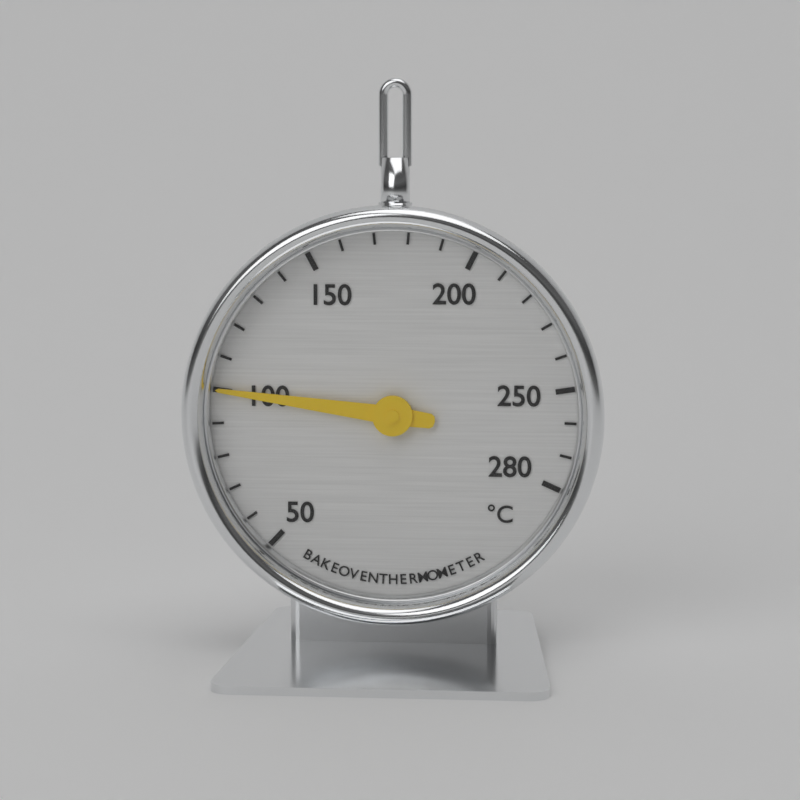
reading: 100 °C
